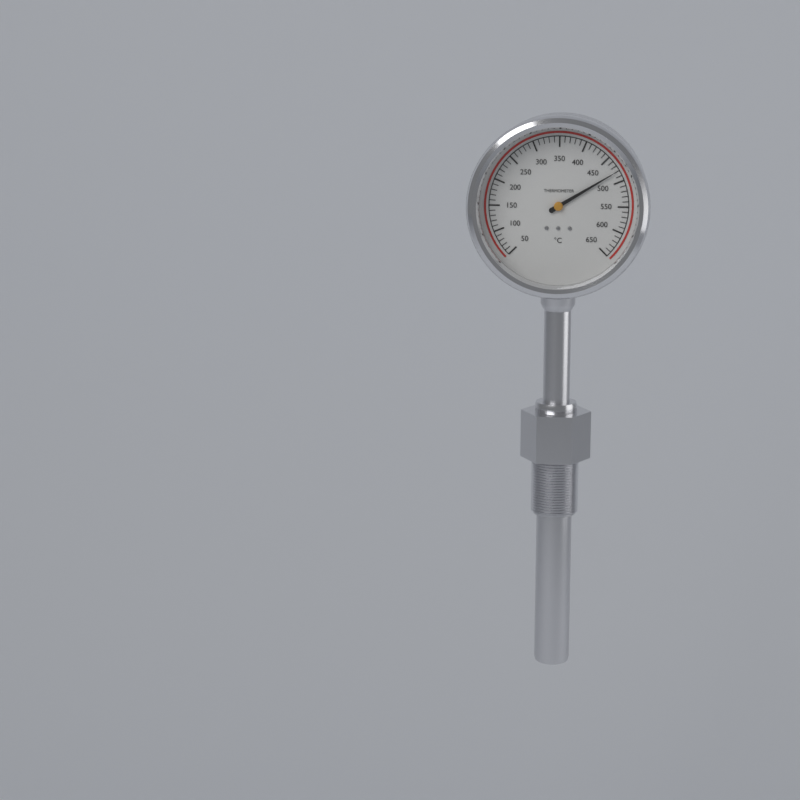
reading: 480 °C
